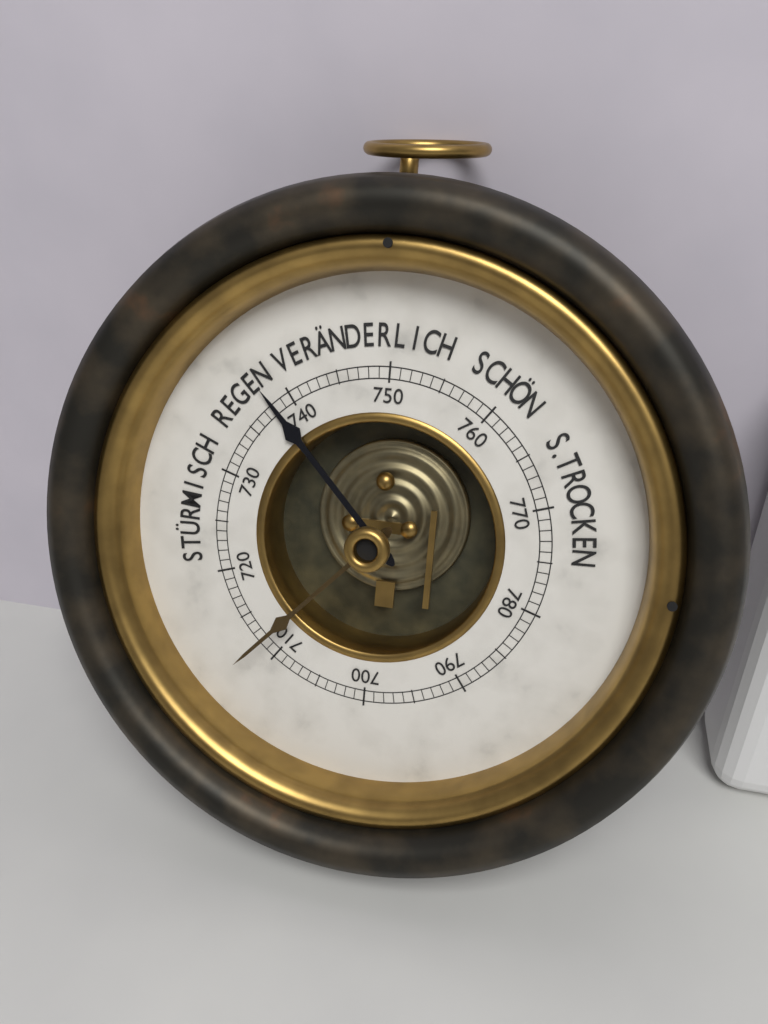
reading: 738 mmHg
